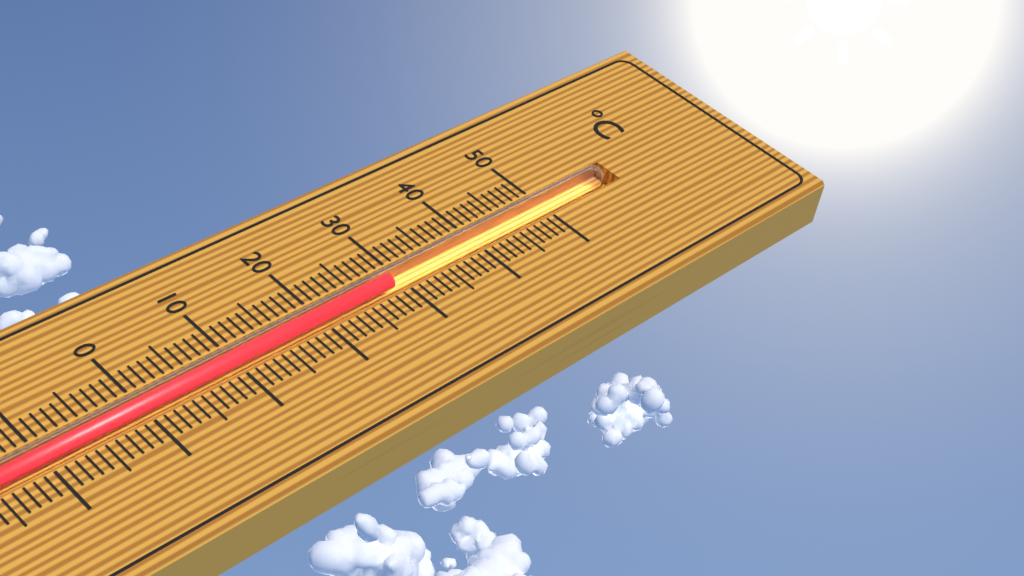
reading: 29 °C
